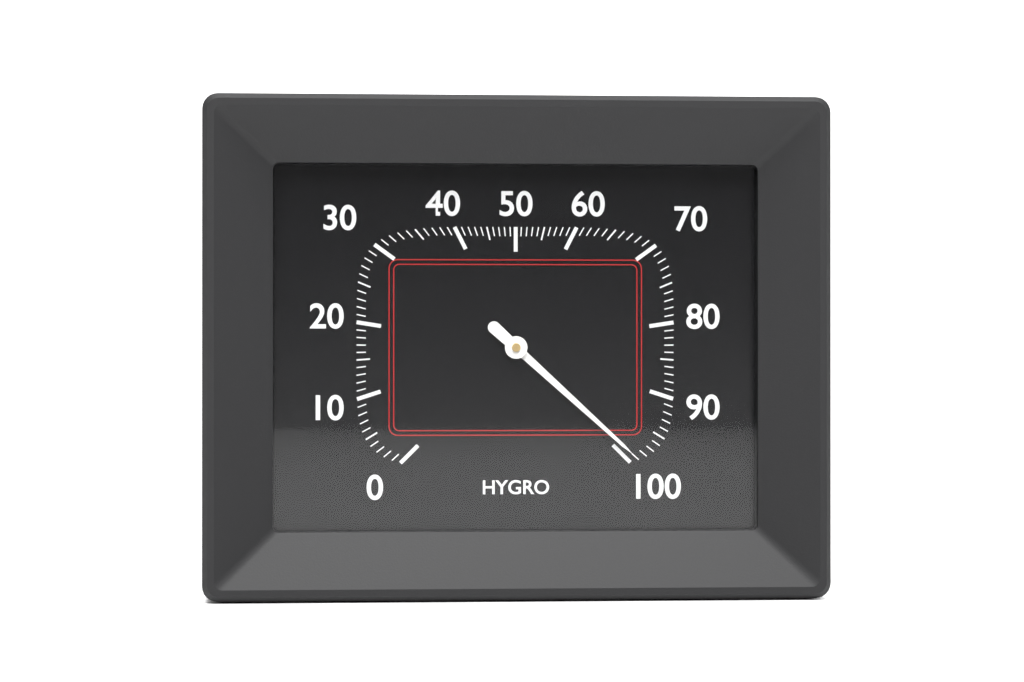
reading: 99 %
